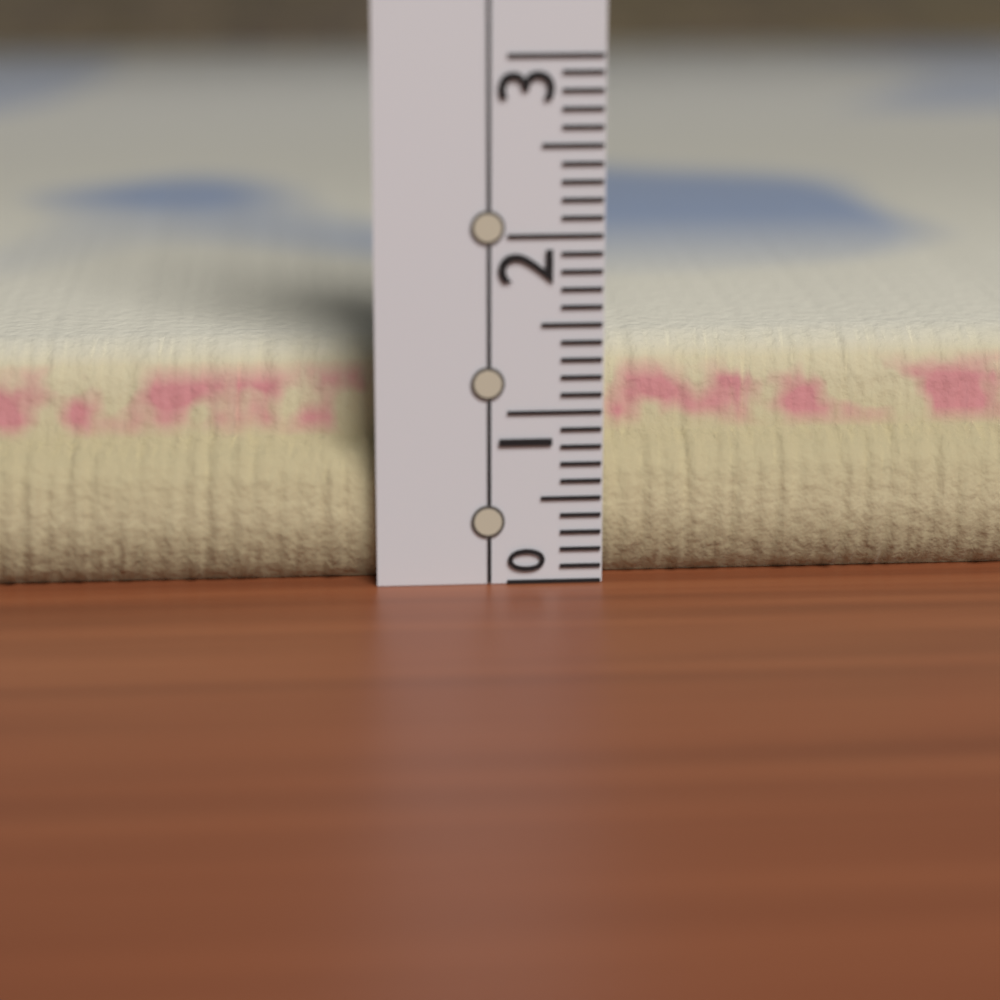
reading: 1.3 (no unit)
